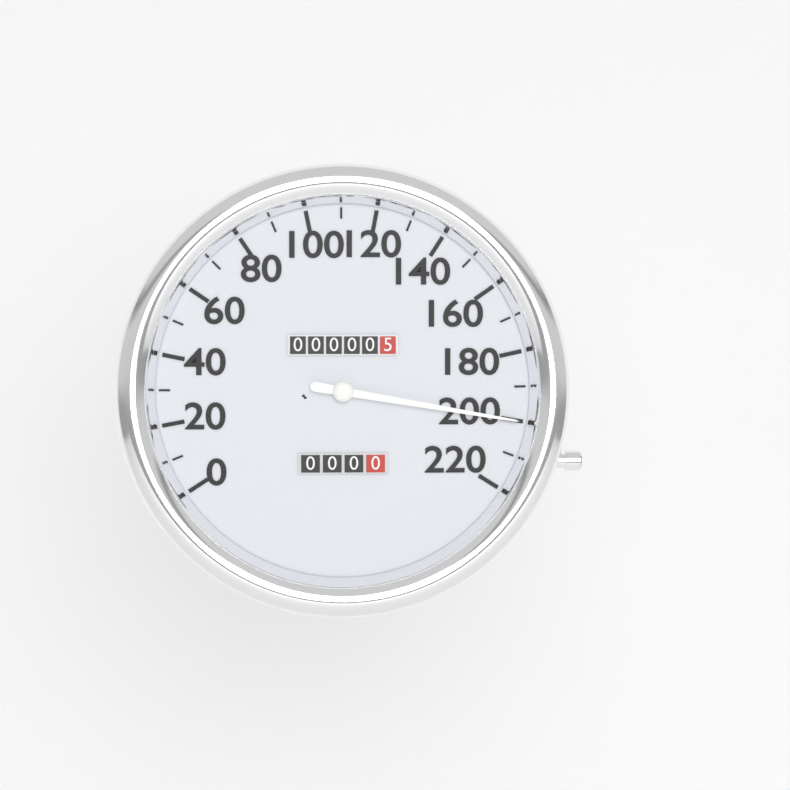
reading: 200 (no unit)
